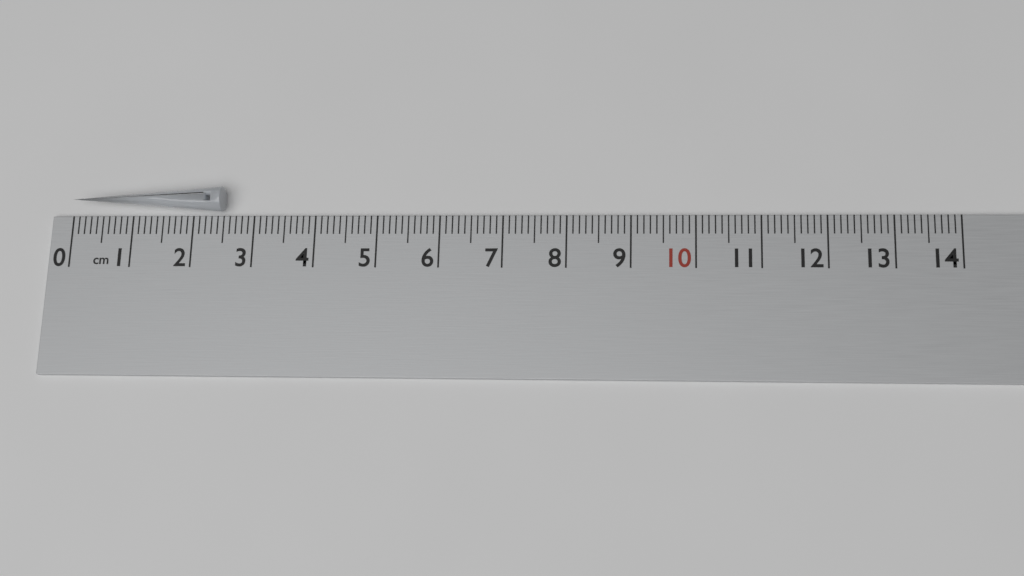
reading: 2.5 cm
